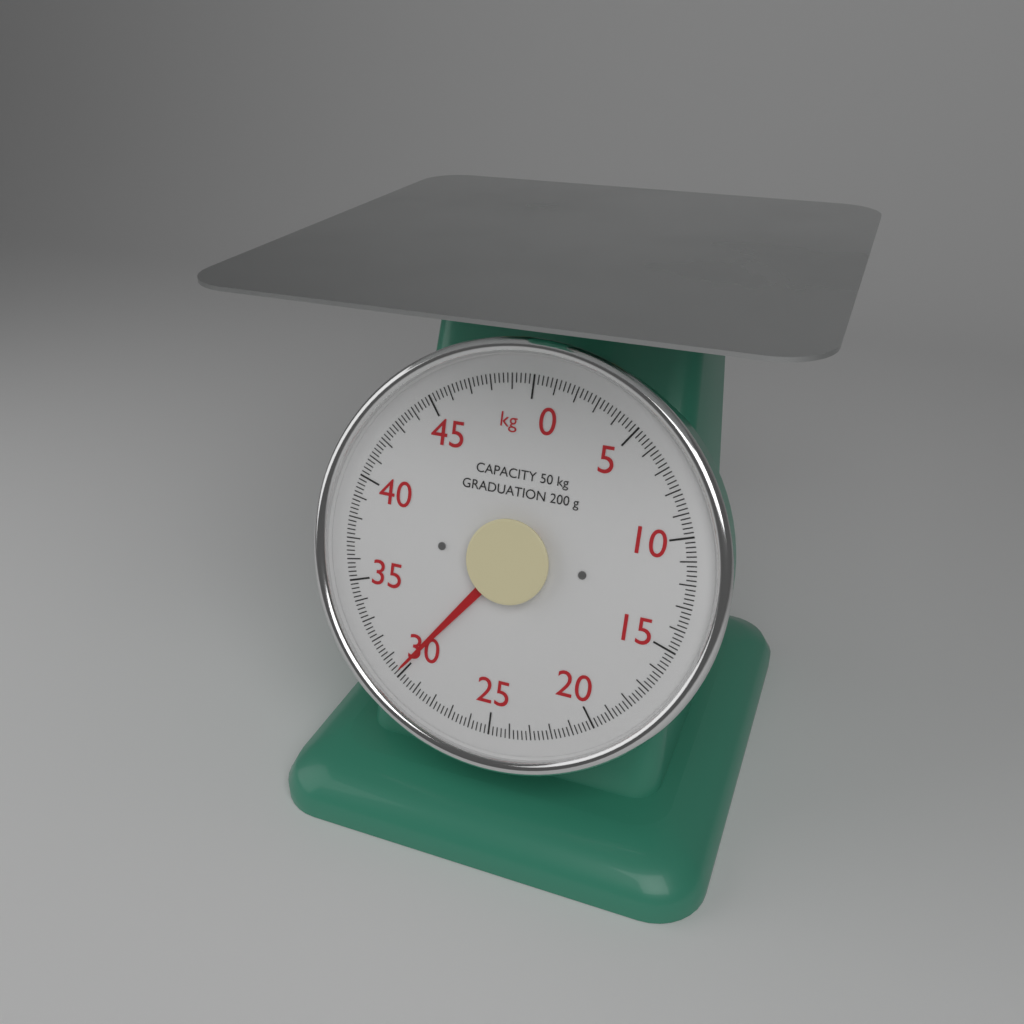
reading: 30.2 kg
